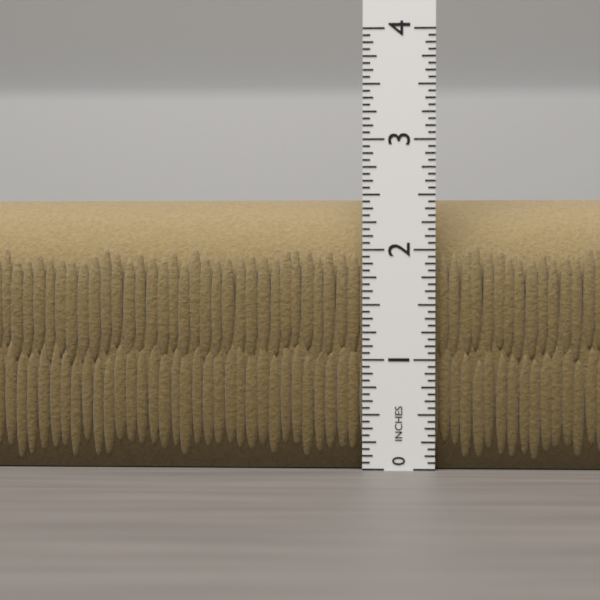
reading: 2.5000 in
